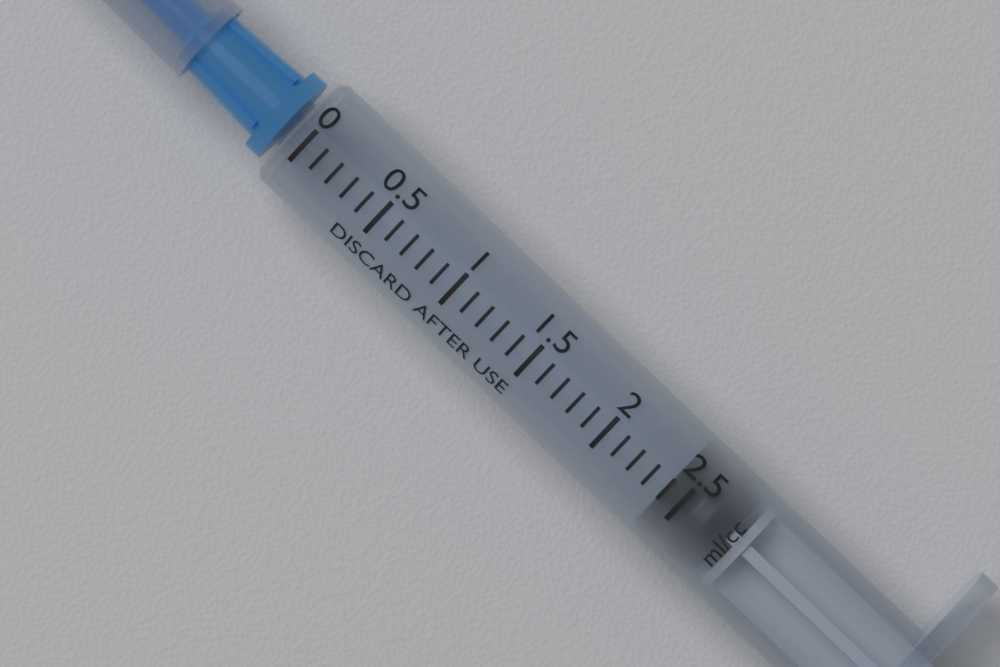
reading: 2.4 ml
